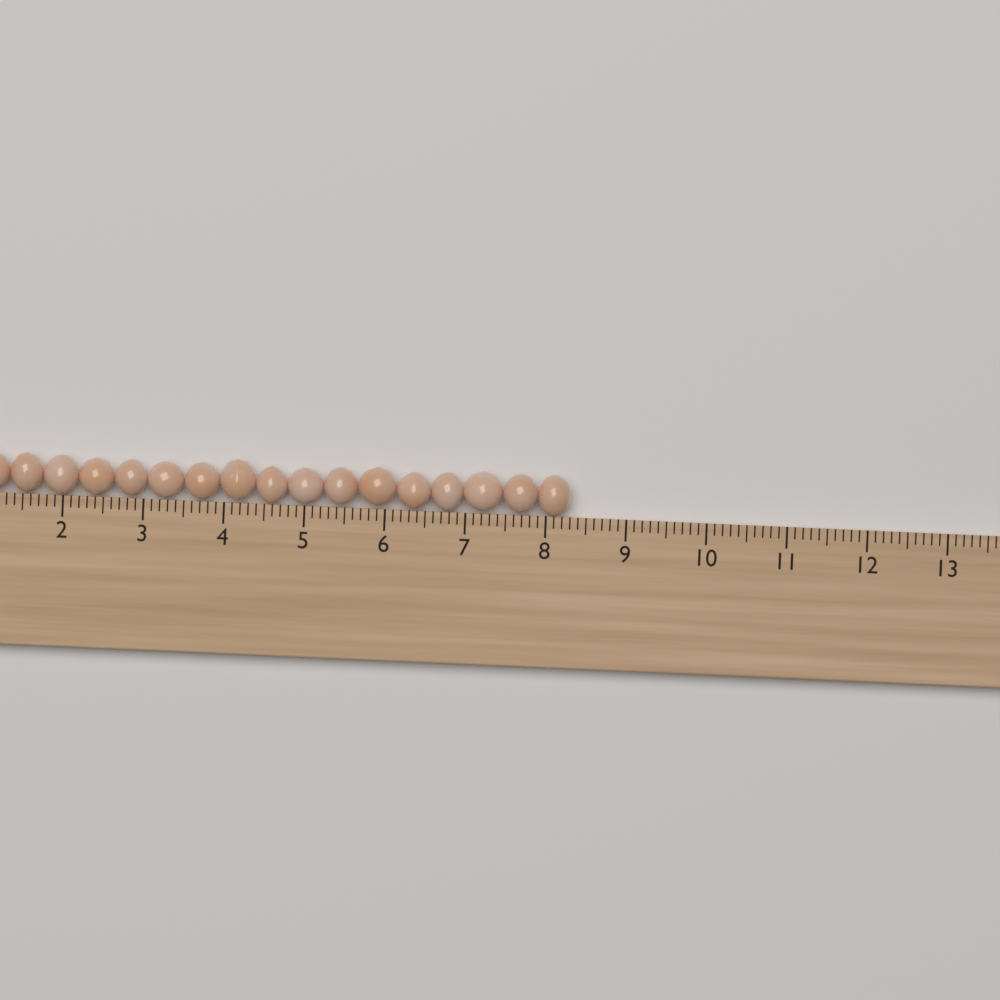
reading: 8.3 cm
